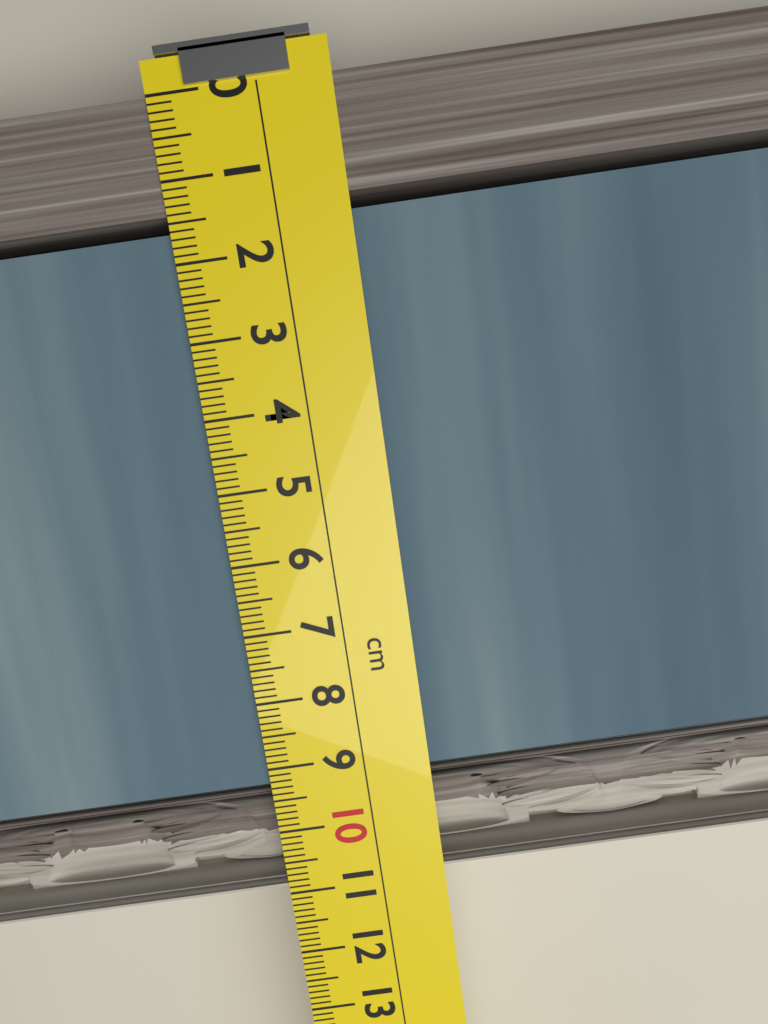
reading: 10.9 cm
